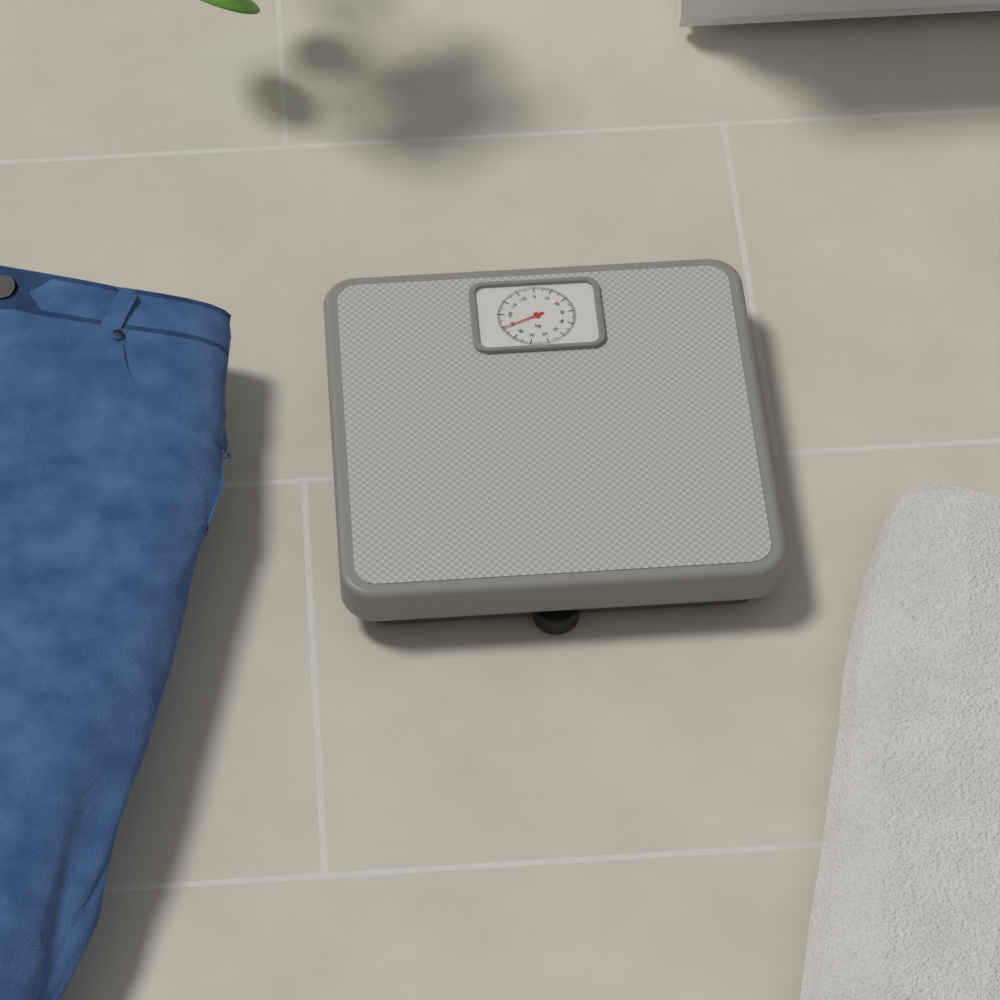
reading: 89 kg
